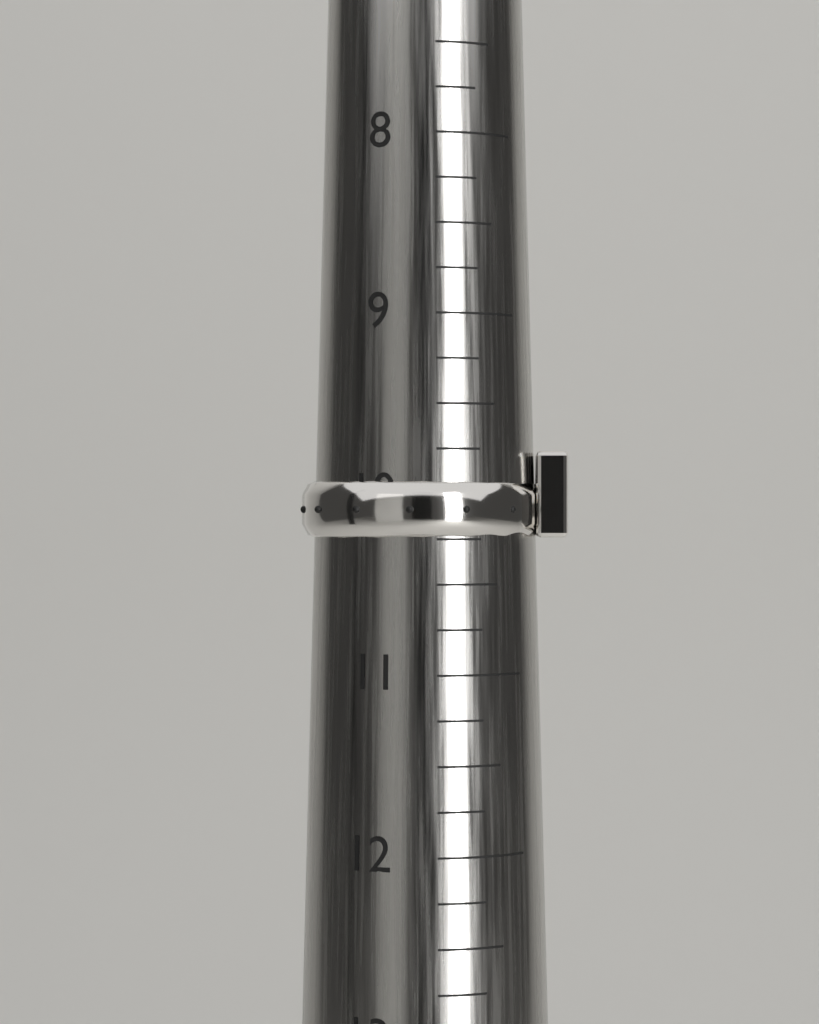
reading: 10.25 (no unit)
